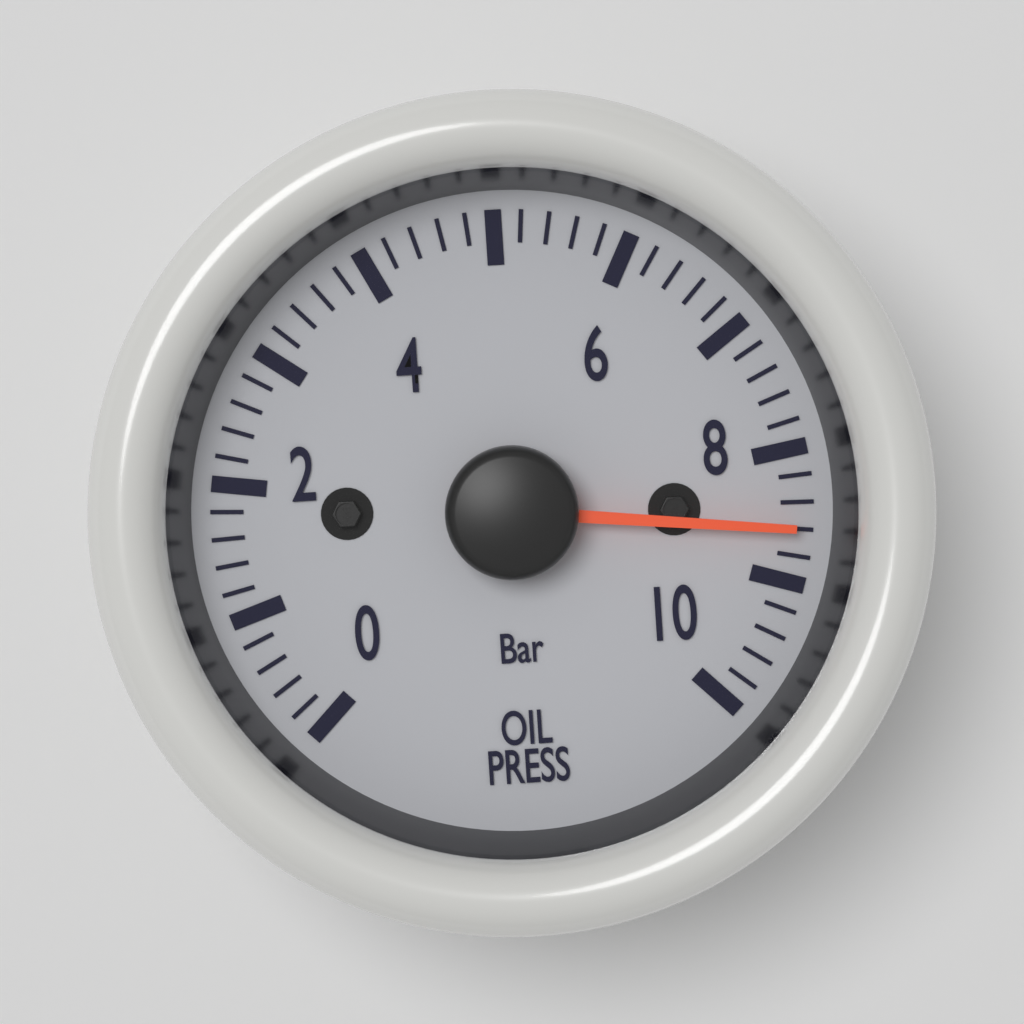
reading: 8.6 bar
